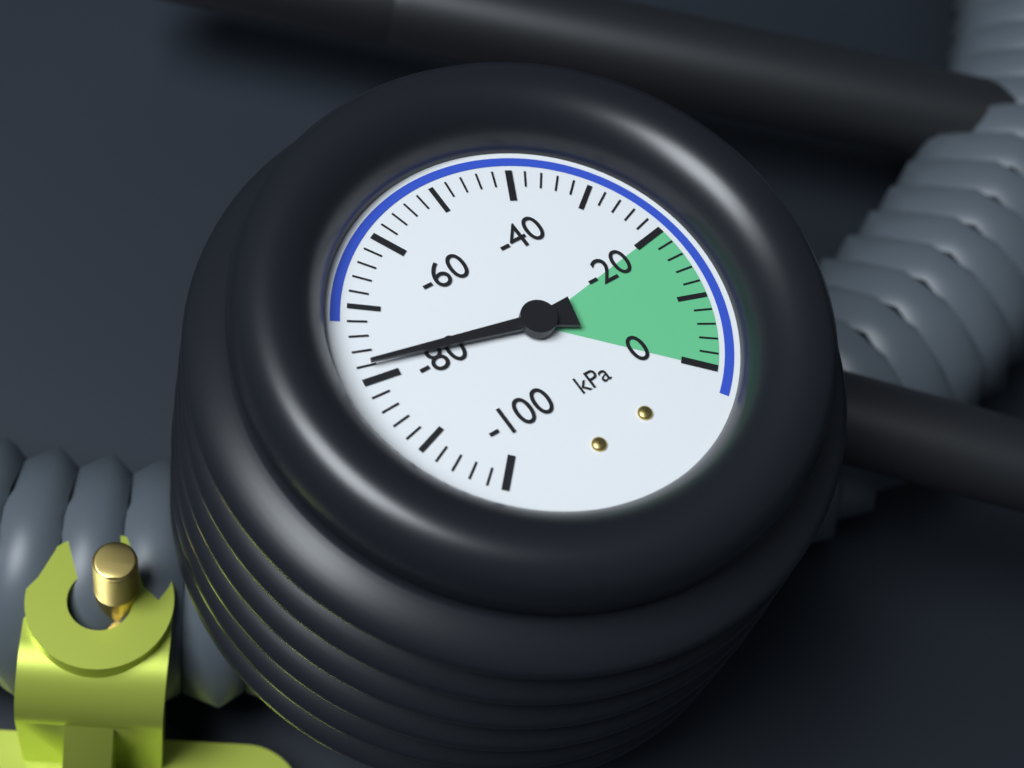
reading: -78 kPa
